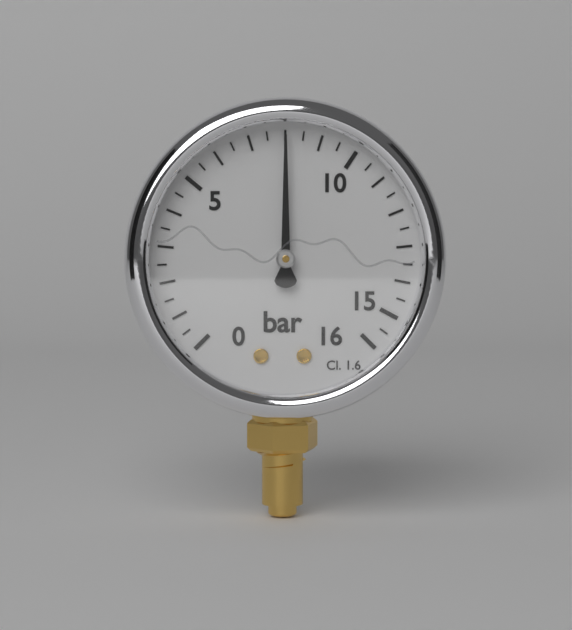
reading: 8.0 bar
